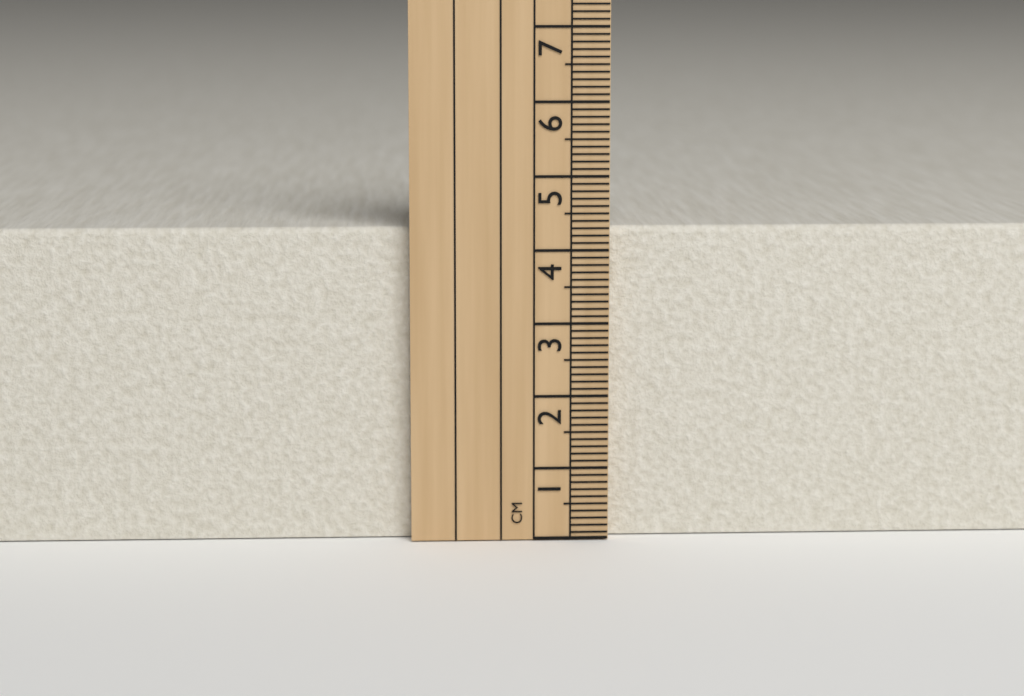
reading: 4.3 cm
